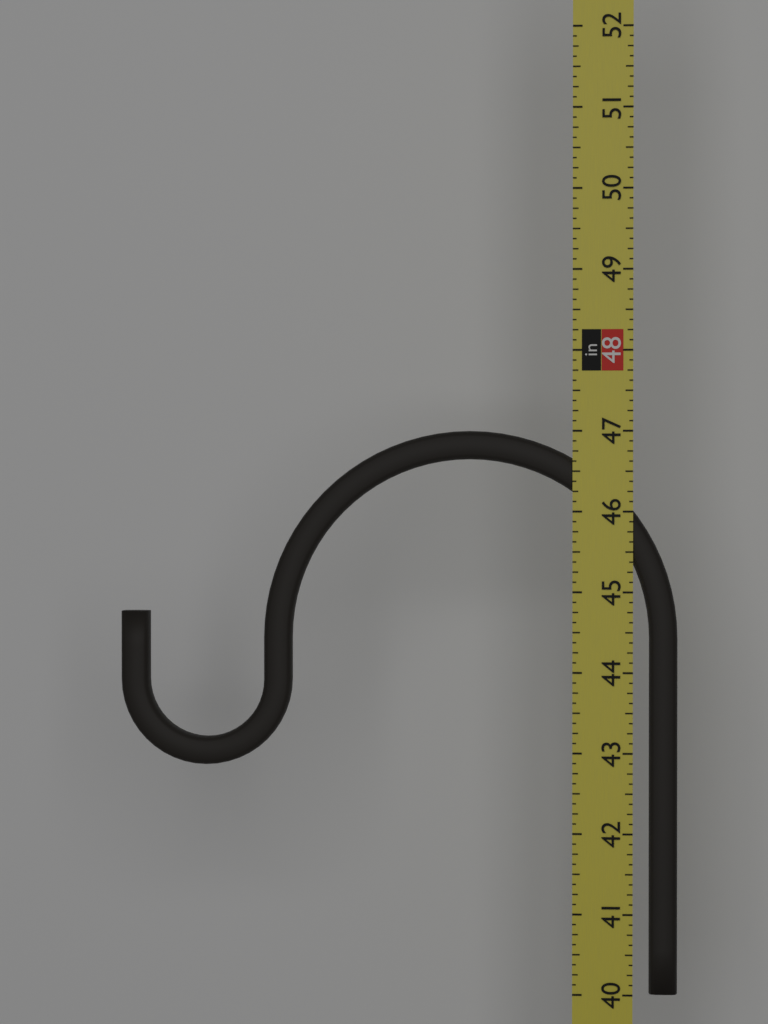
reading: 47.000 in
